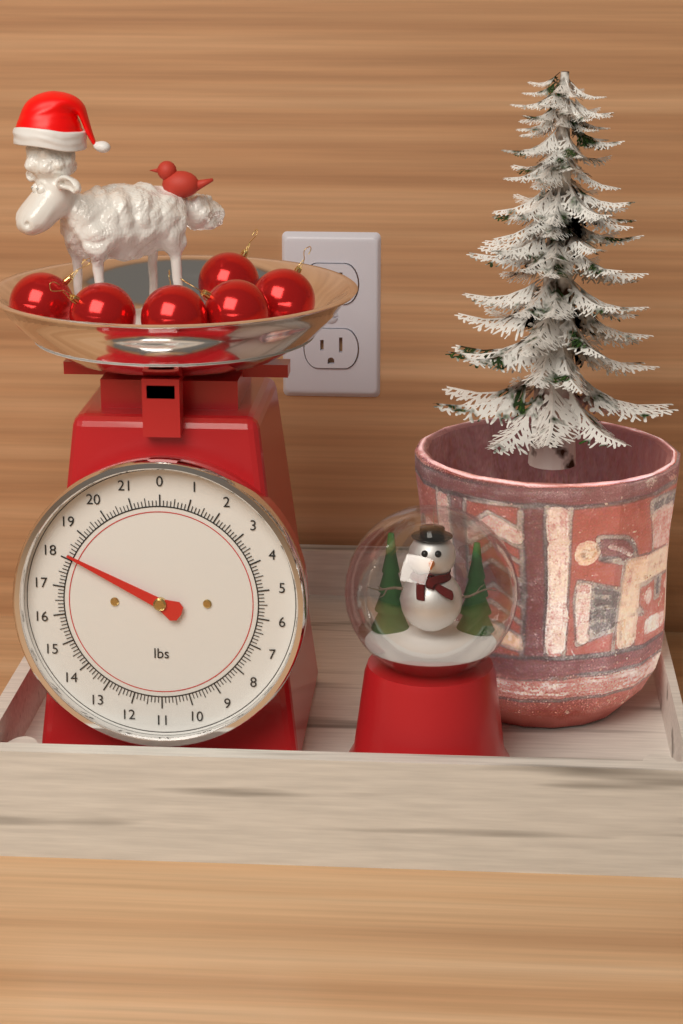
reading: 18.125 lbs
